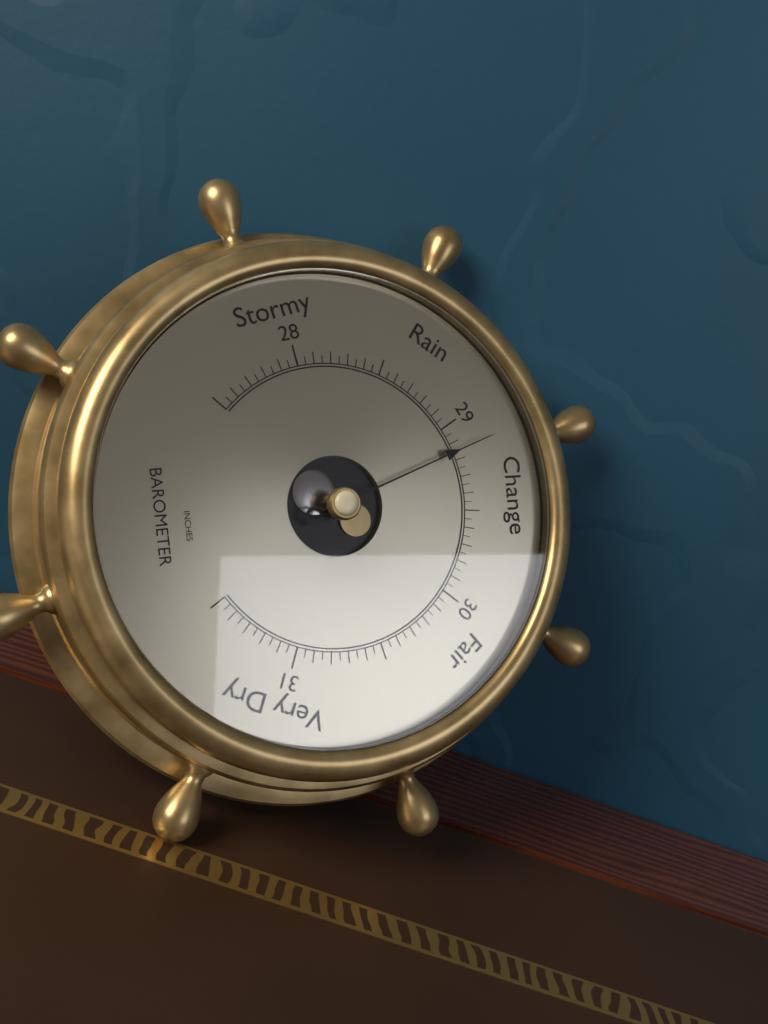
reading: 29.15 inHg
